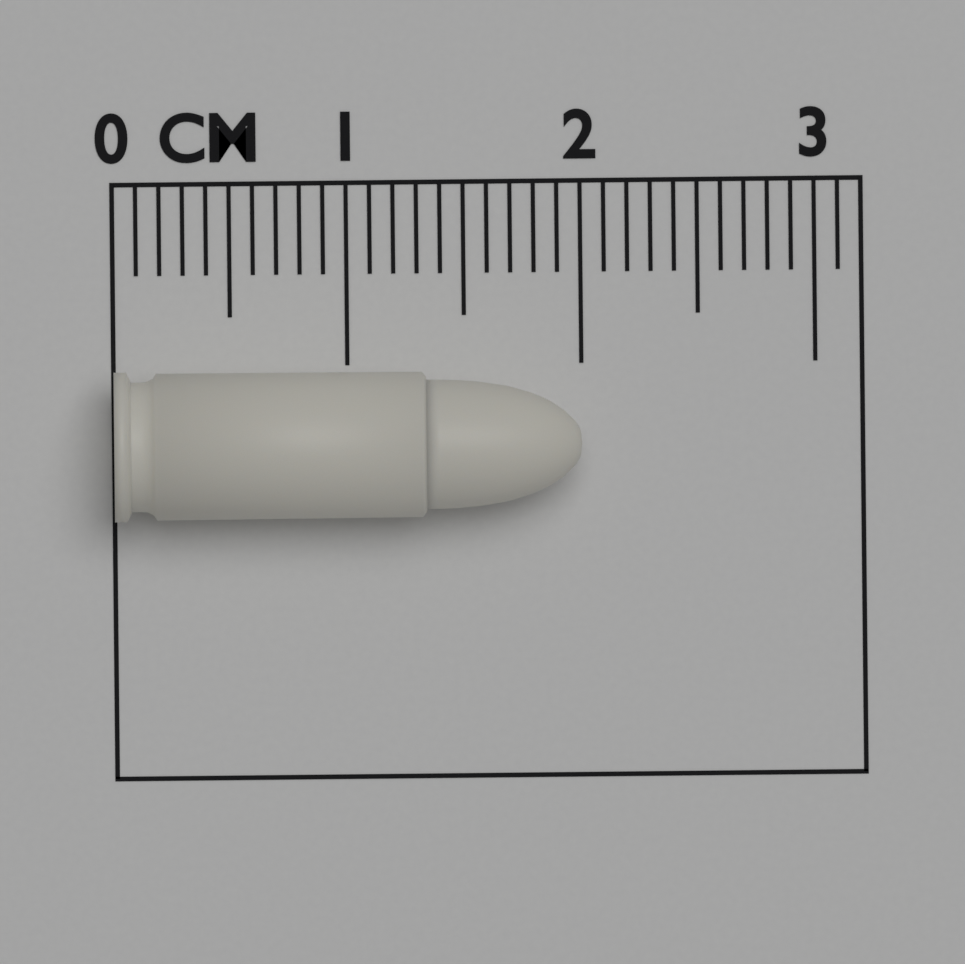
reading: 2.0 cm
